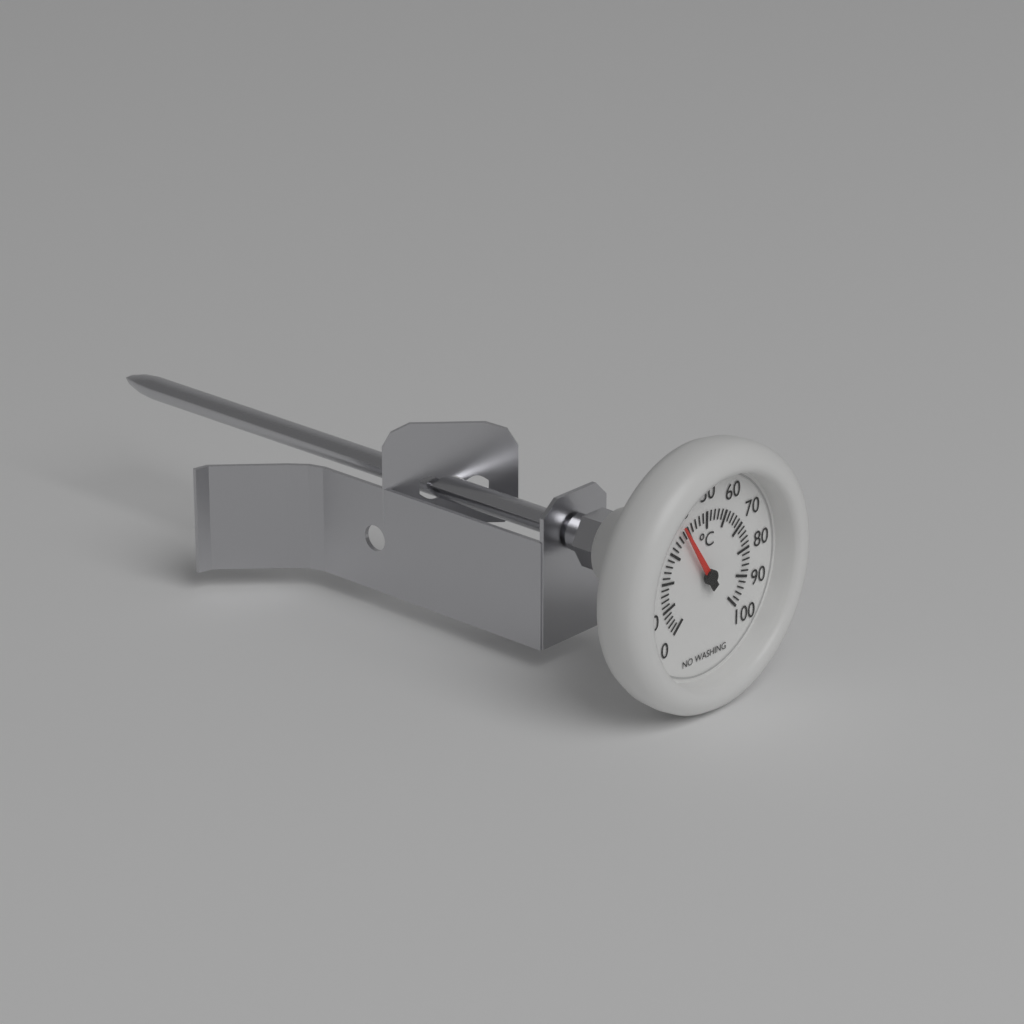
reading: 38 °C
